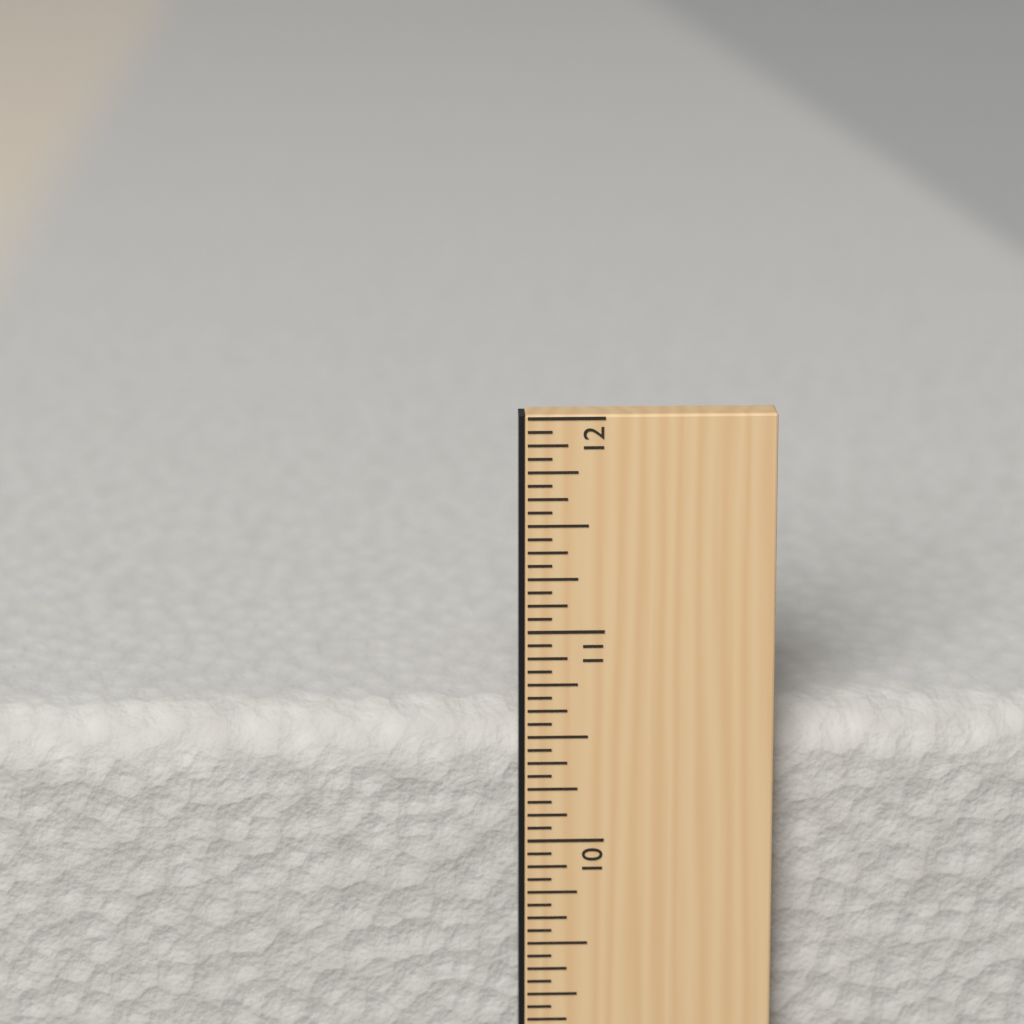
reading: 10.5625 in
